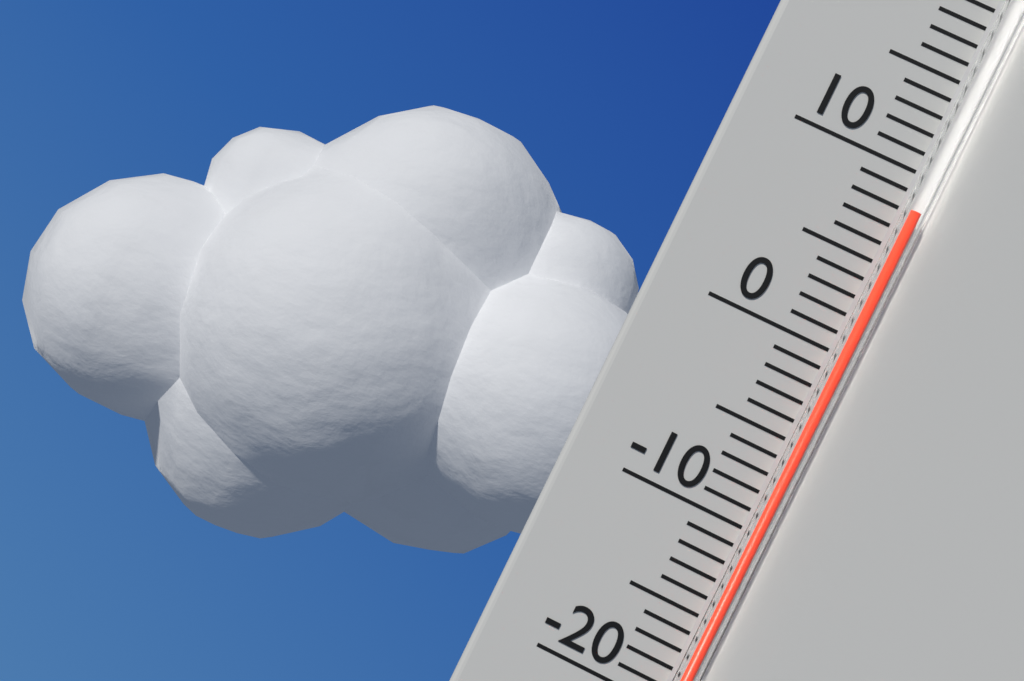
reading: 8 °C
